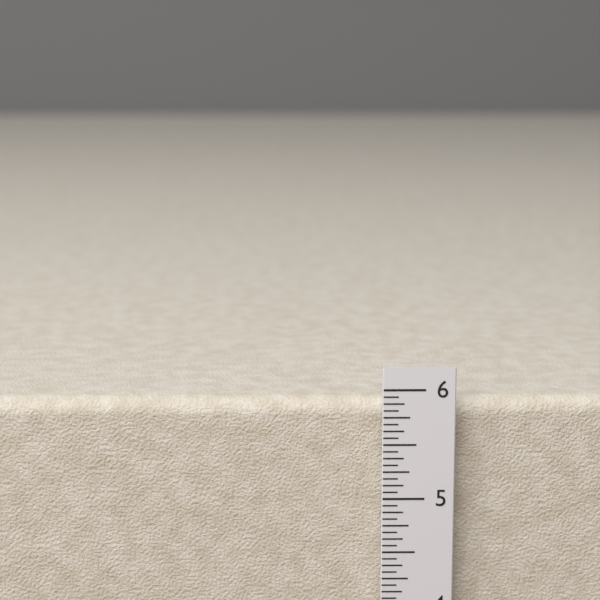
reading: 5.8750 in
